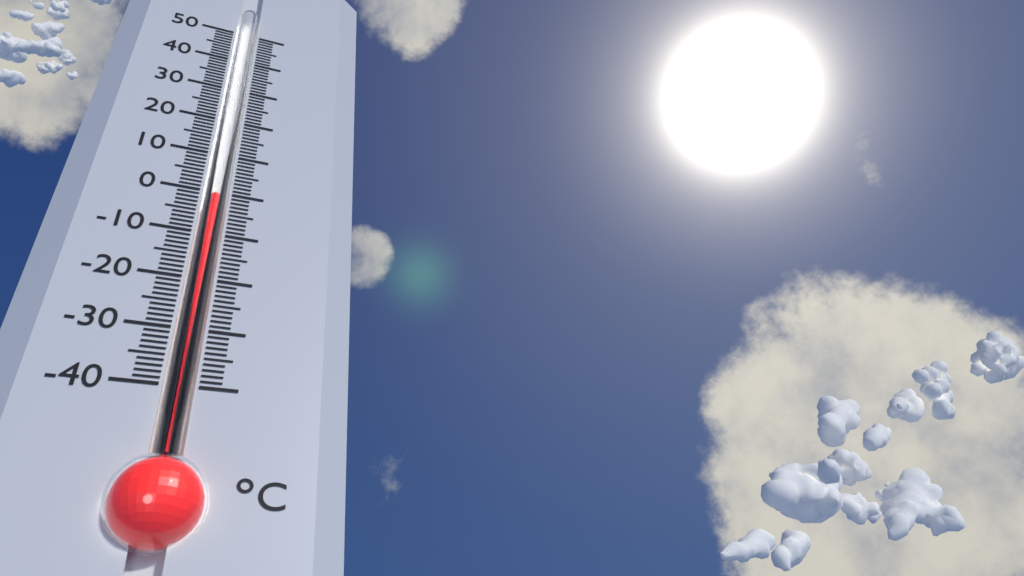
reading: -1 °C
